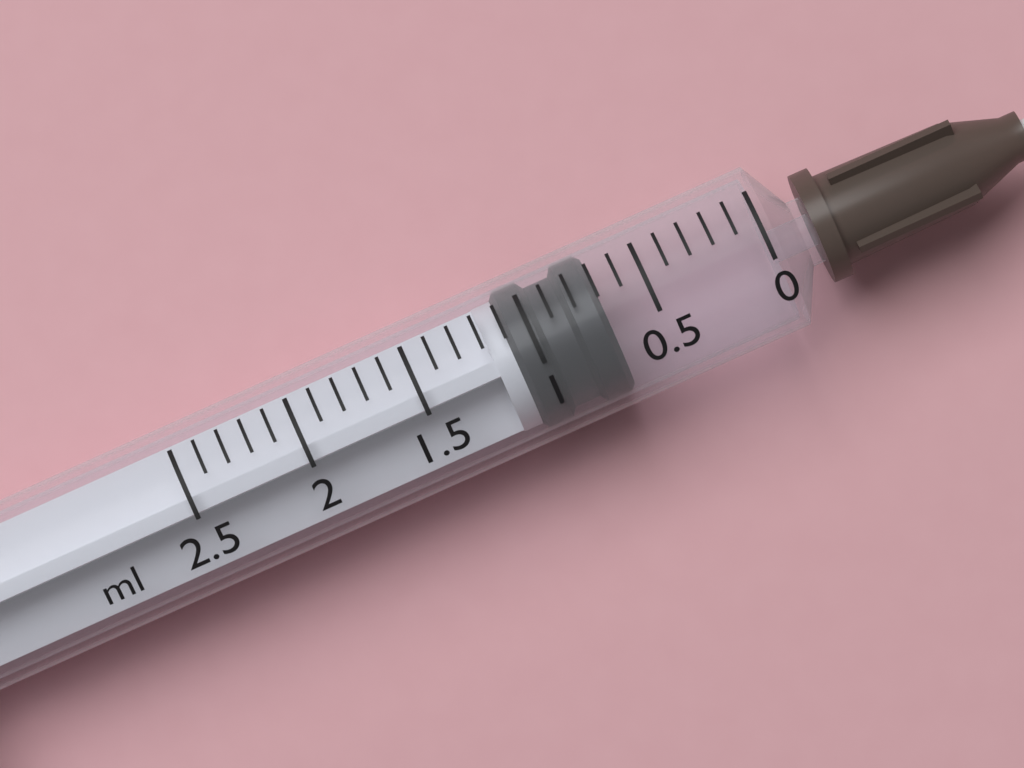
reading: 0.7 ml
